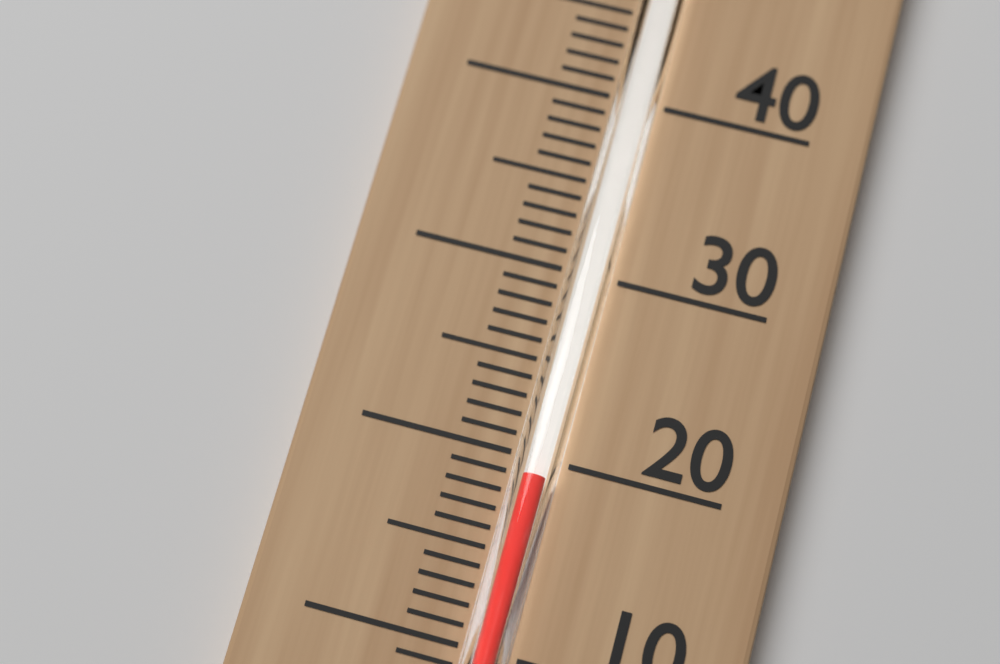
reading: 19 °C
